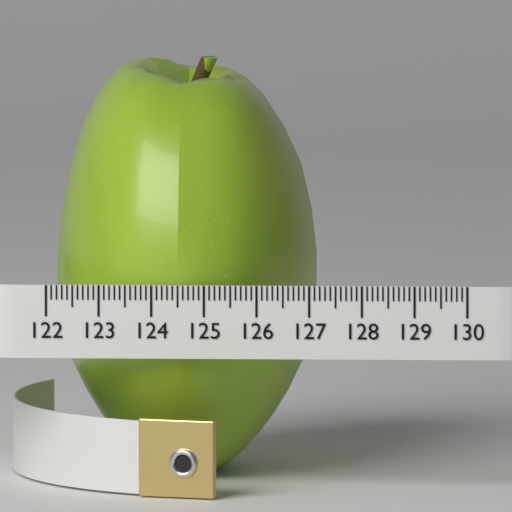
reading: 127.0 (no unit)
